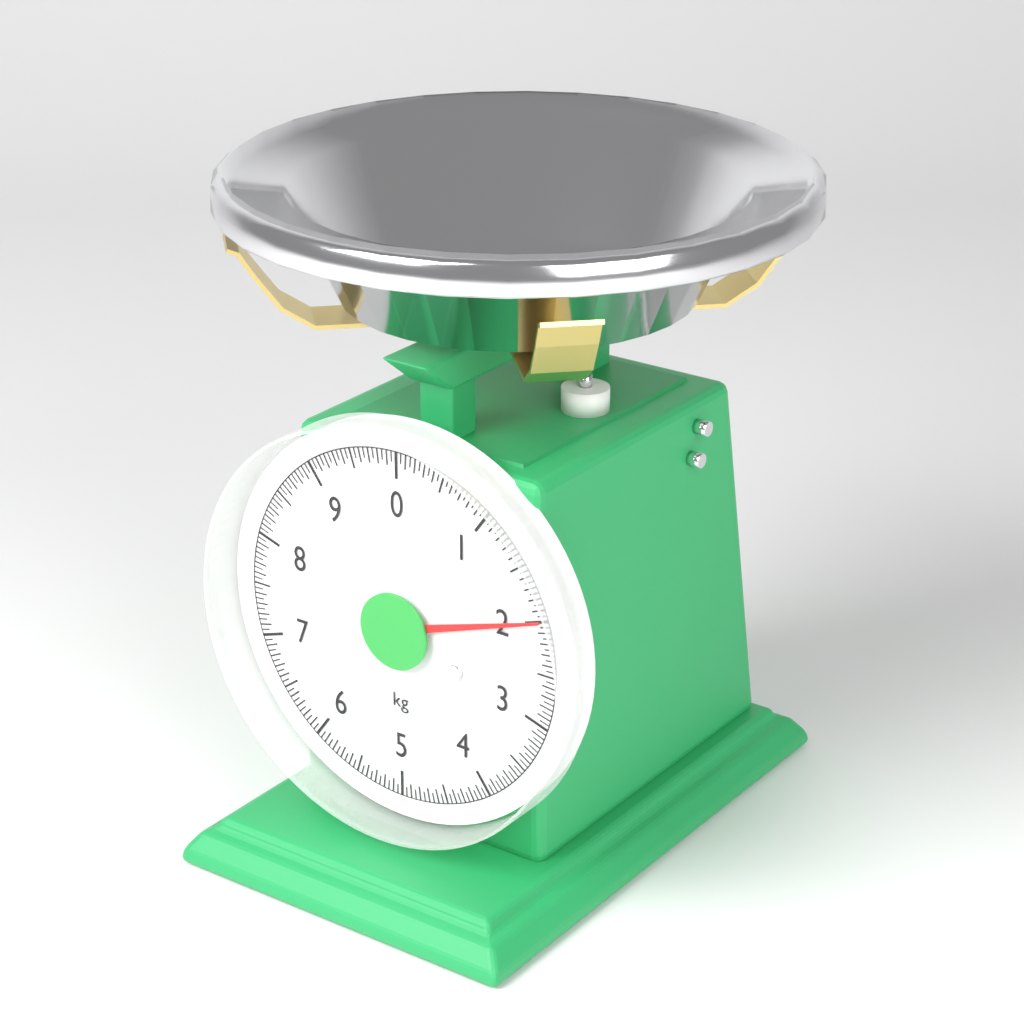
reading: 2.00 kg
